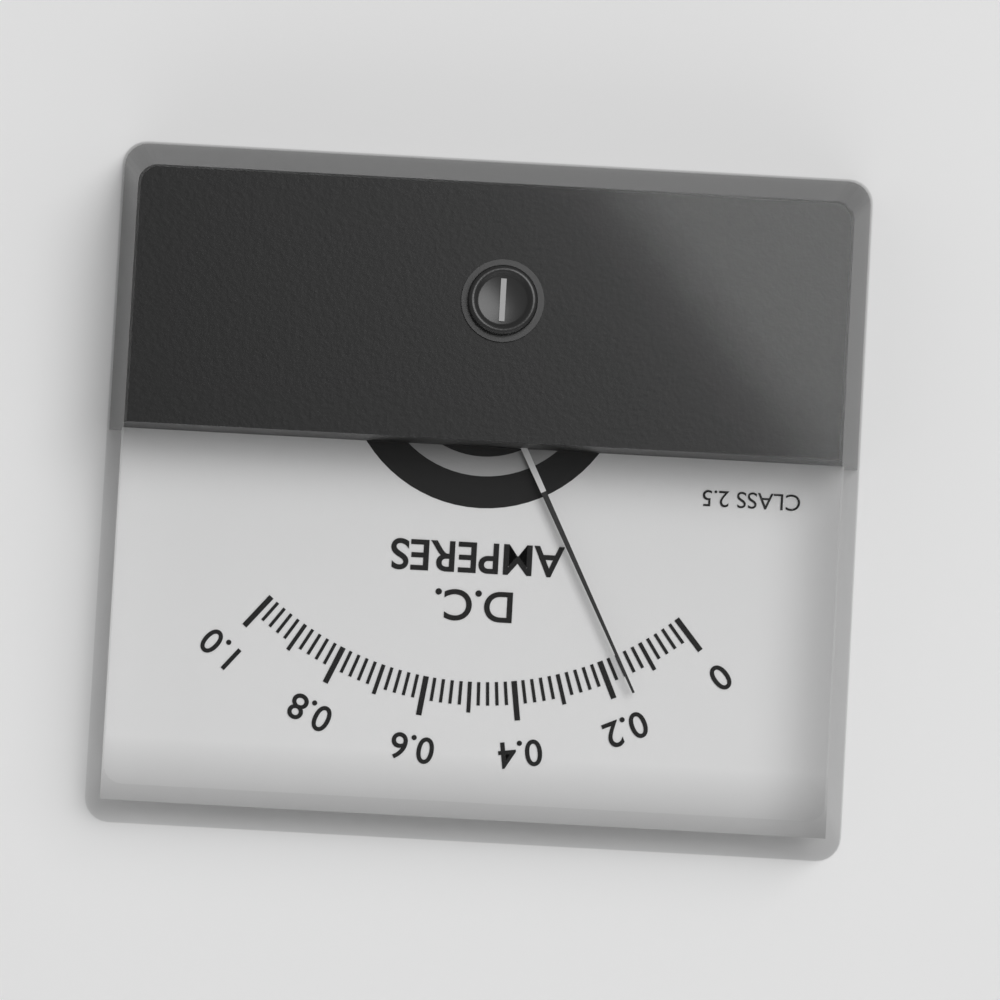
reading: 0.16 A
